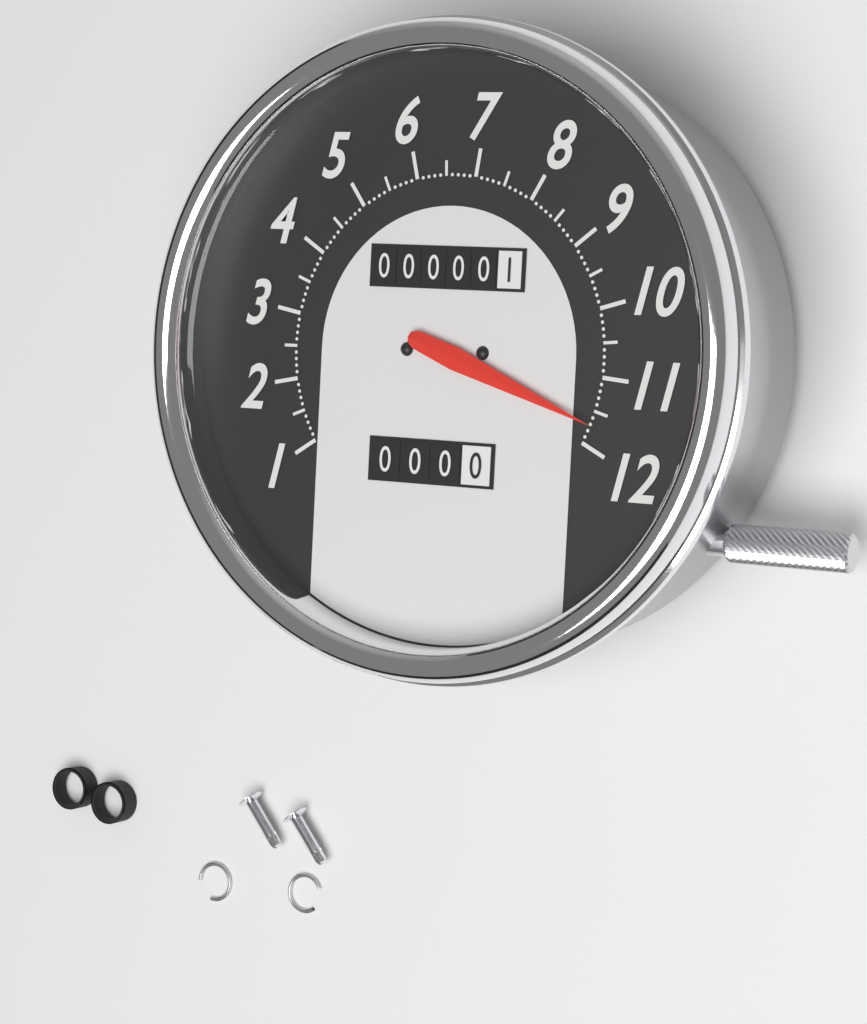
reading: 11.7 (no unit)
